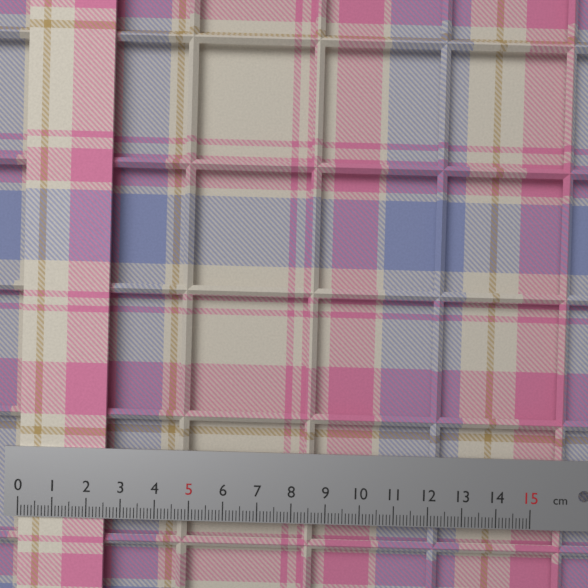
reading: 2.5 cm
